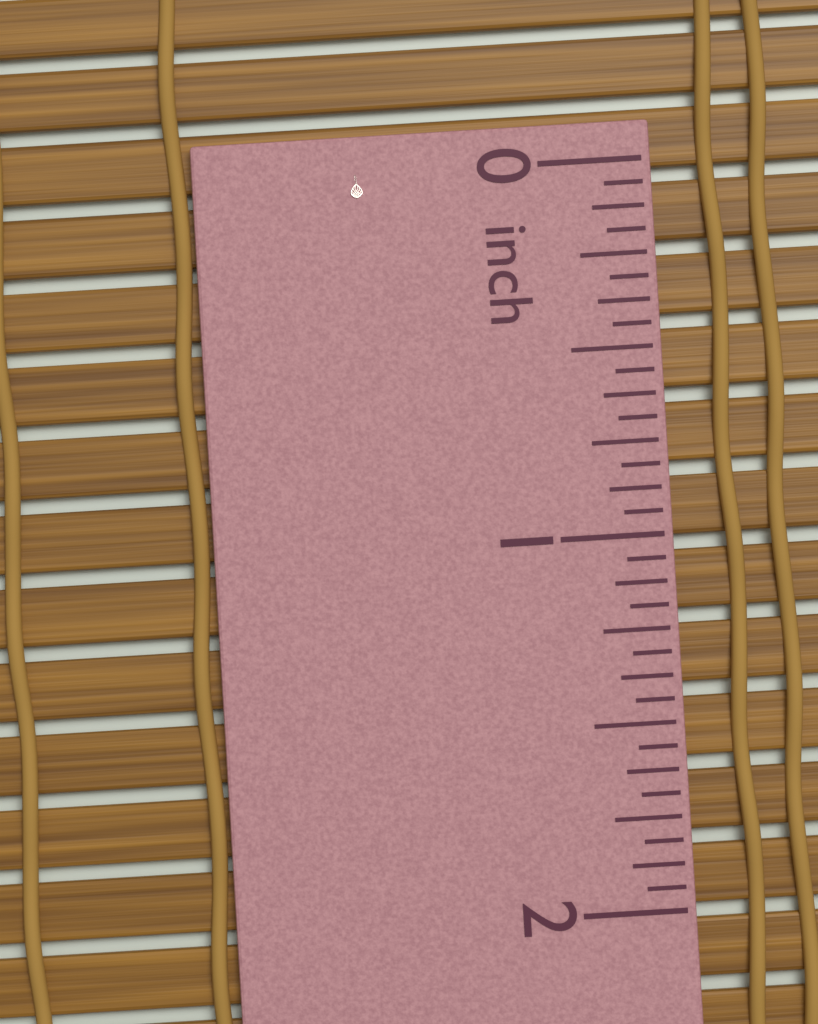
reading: 0.0625 inch
